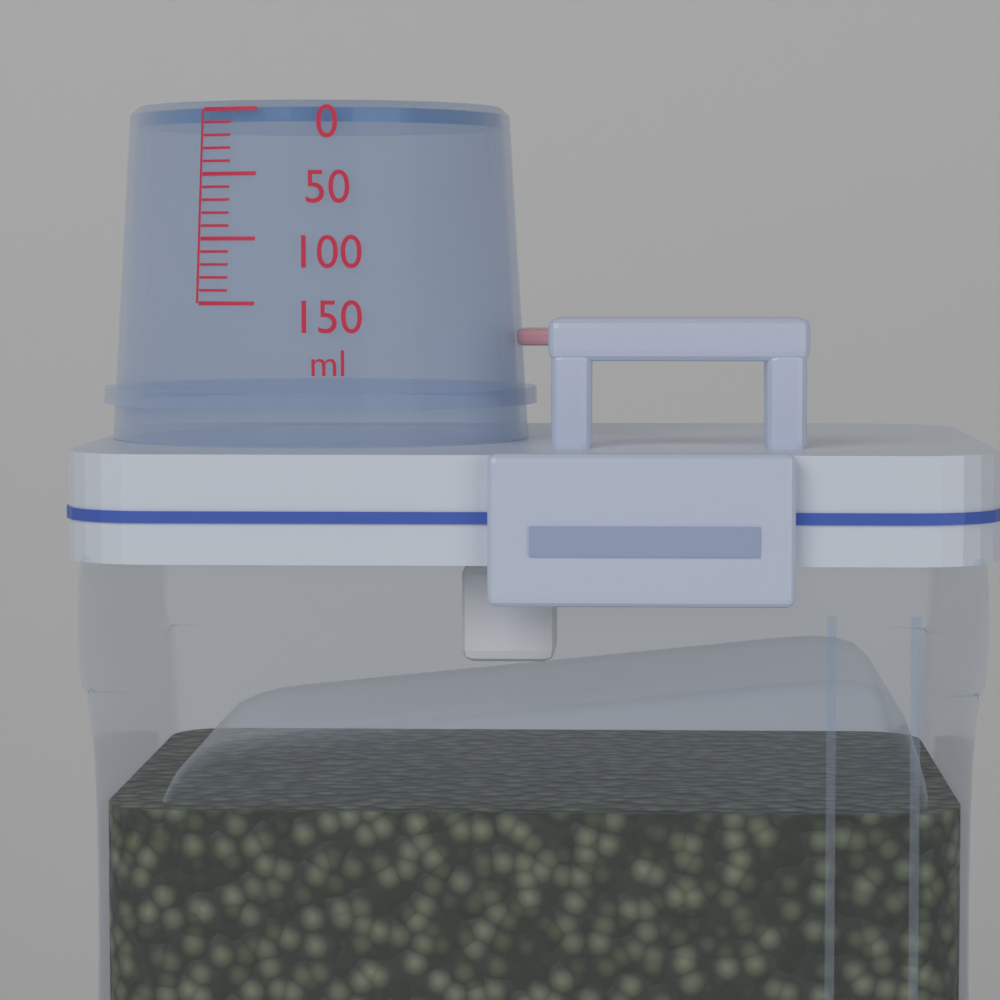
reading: 10 ml
